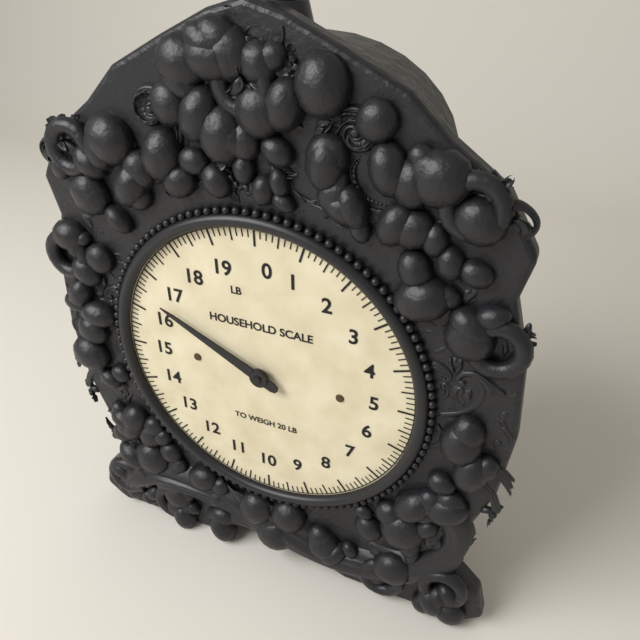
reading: 16.500 lb
